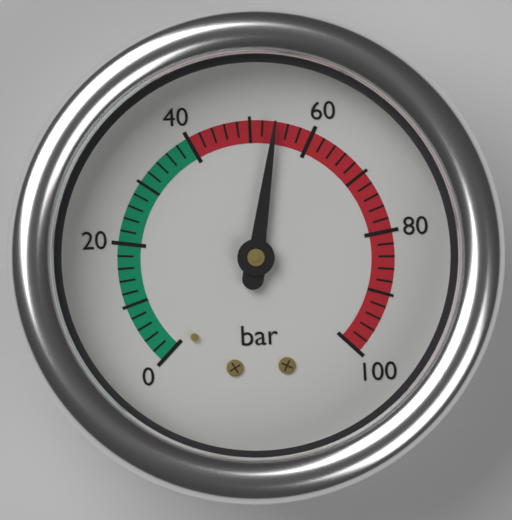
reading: 54 bar
